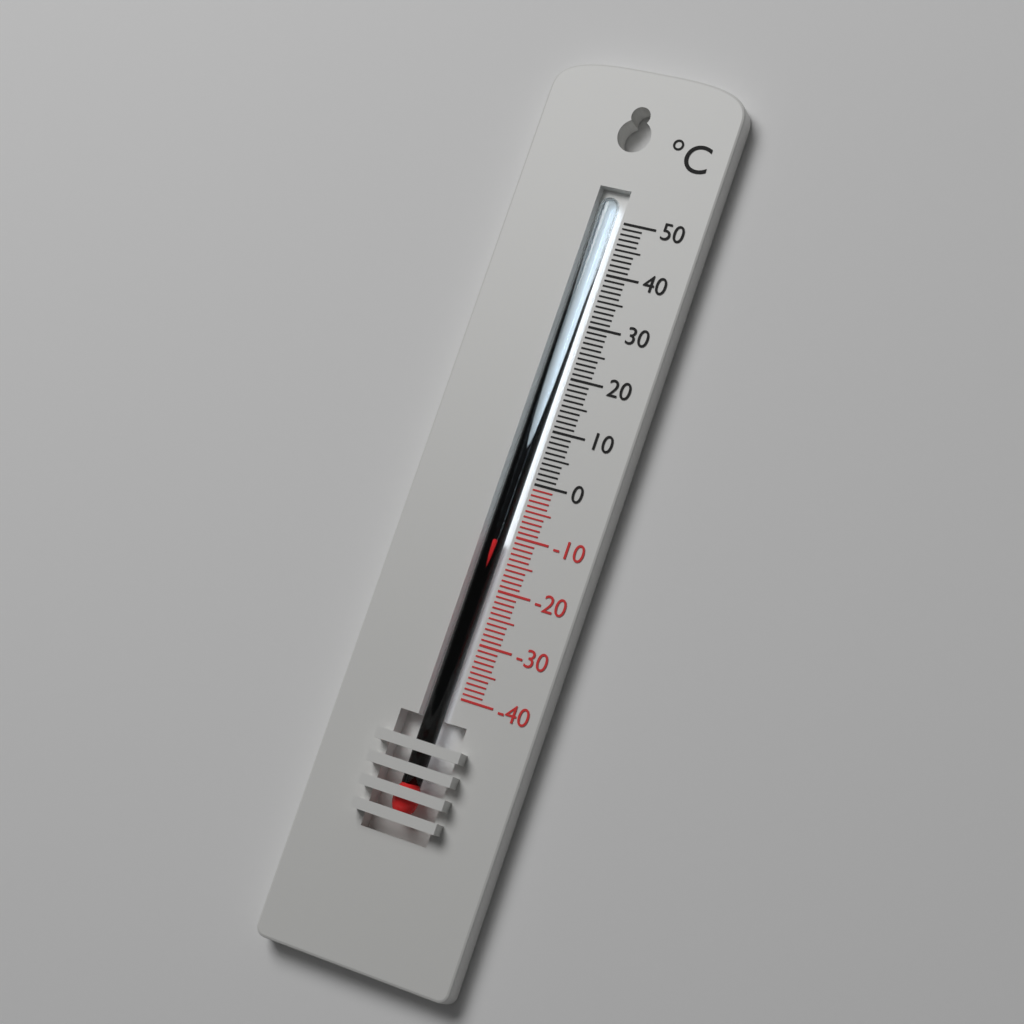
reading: -11 °C
